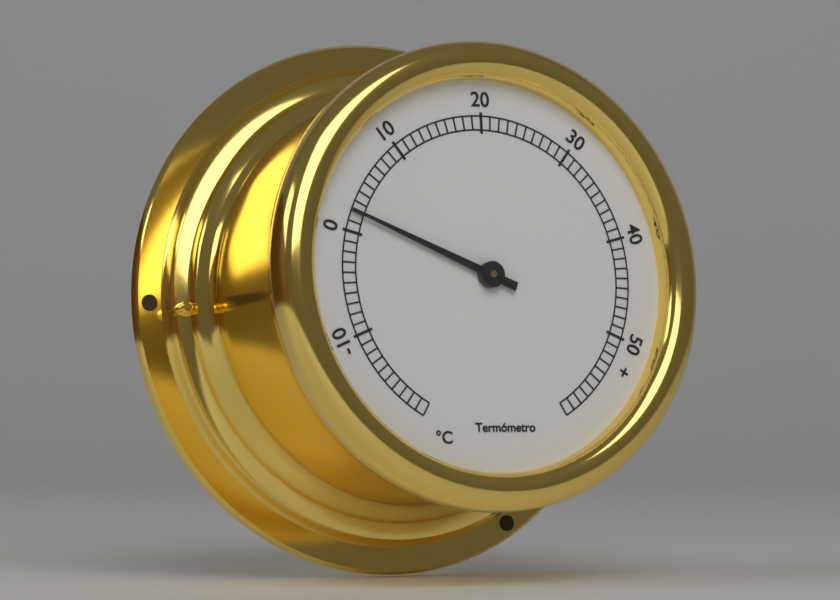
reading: 2 °C
